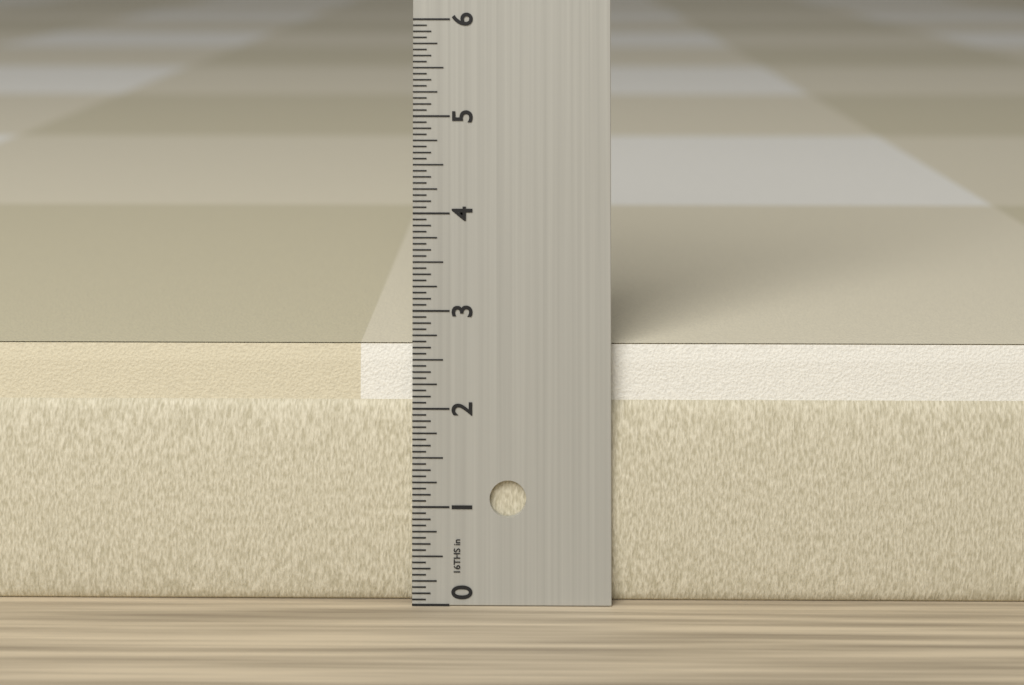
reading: 2.6250 in
